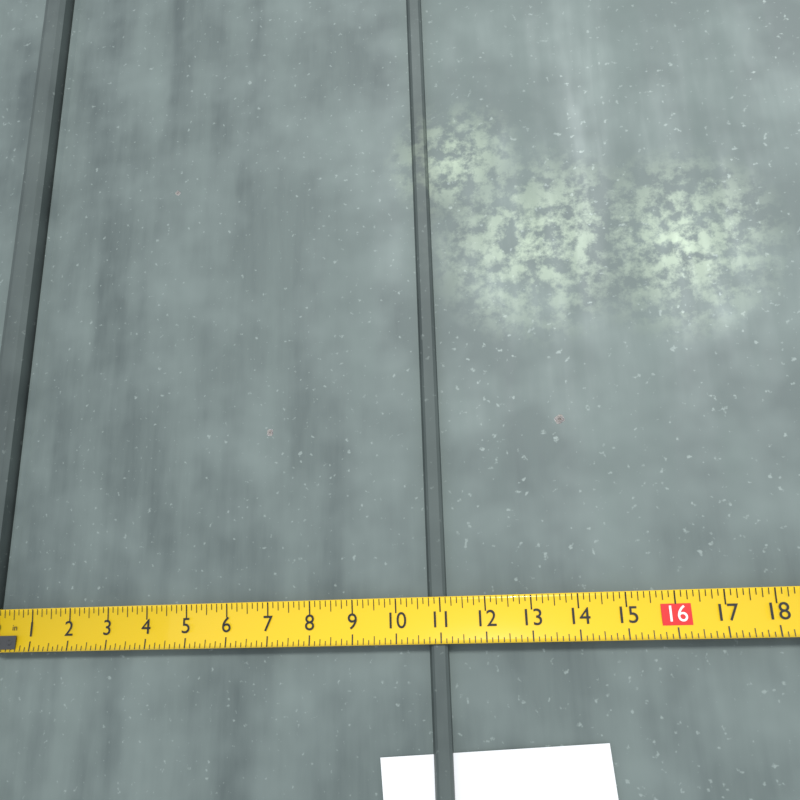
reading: 11.125 in
